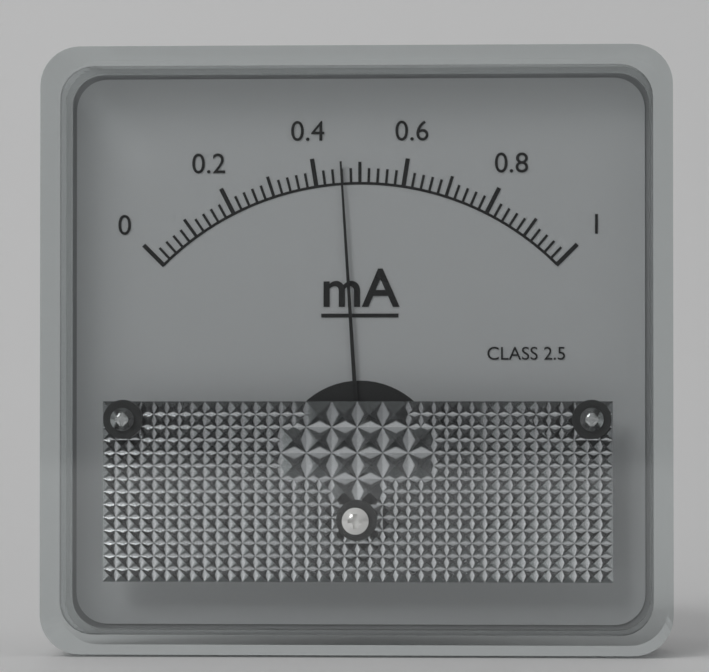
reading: 0.46 mA
